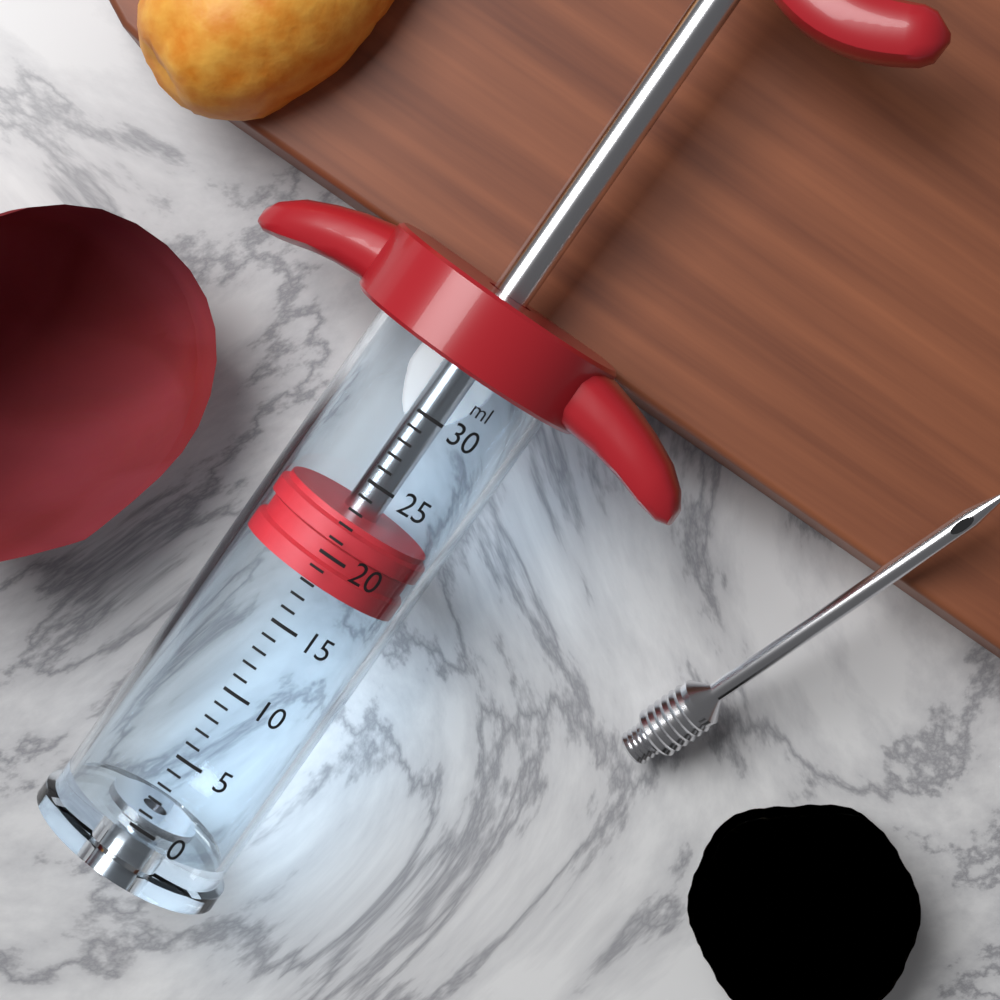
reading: 18 ml
